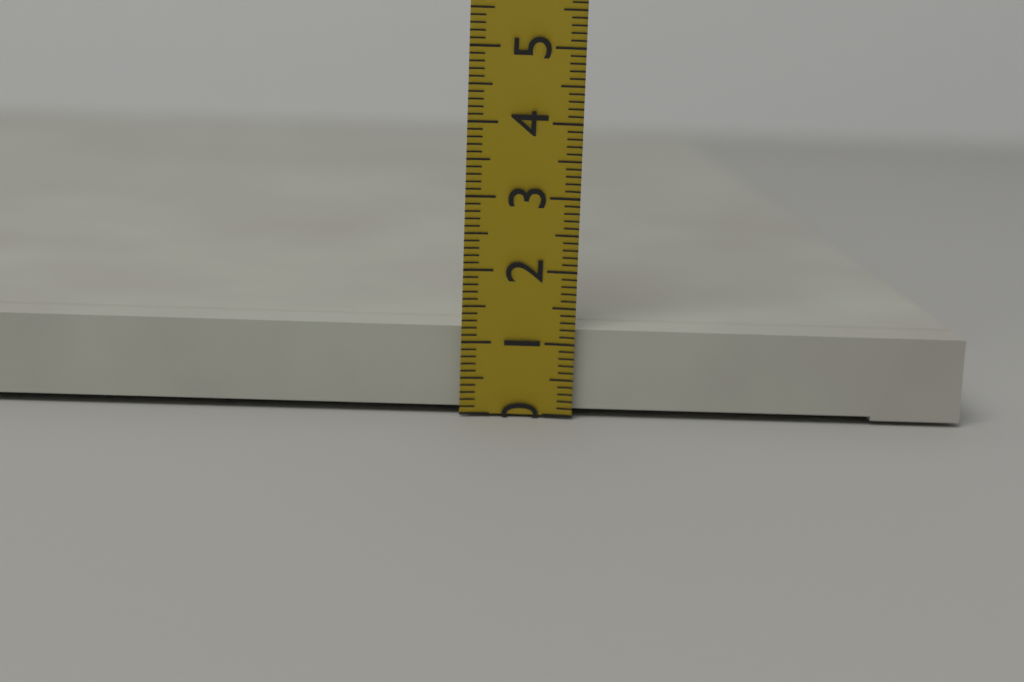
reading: 1.2 (no unit)
